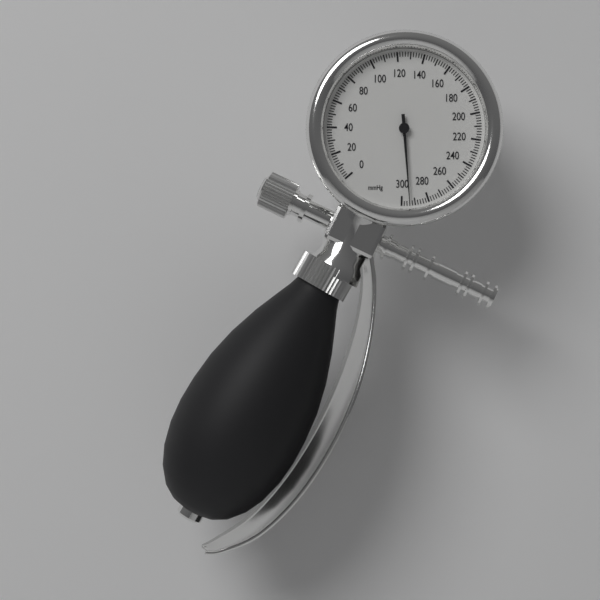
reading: 294 mmHg
